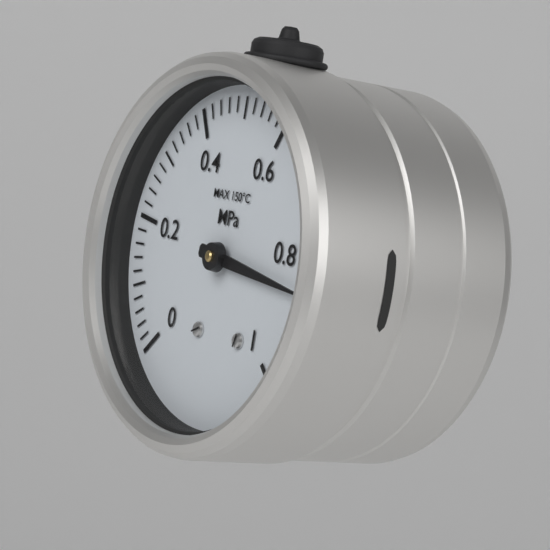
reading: 0.86 MPa
